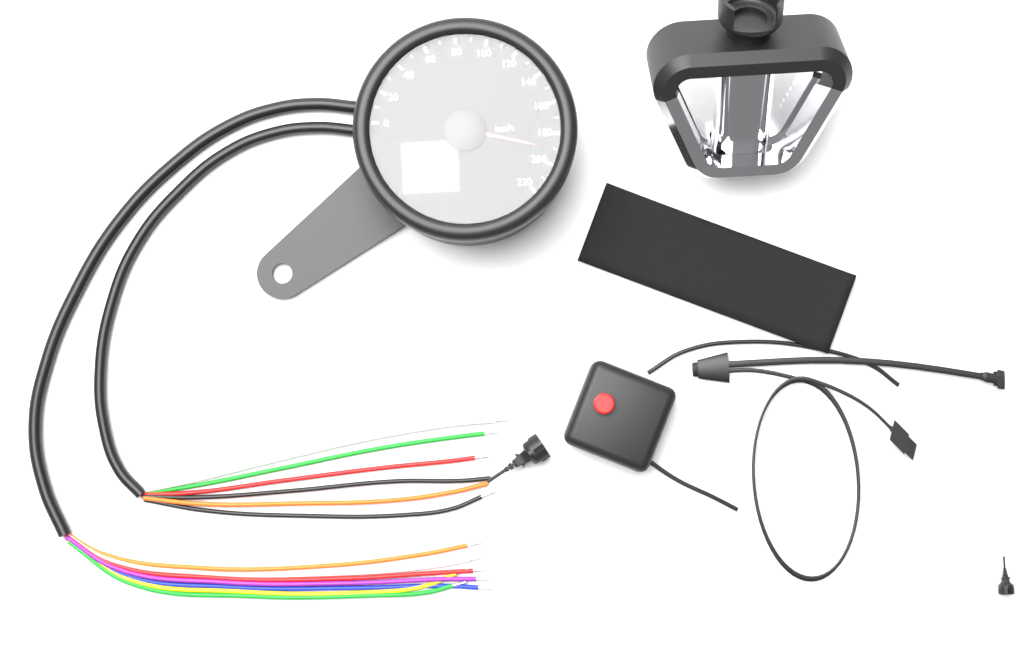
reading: 190 km/h
